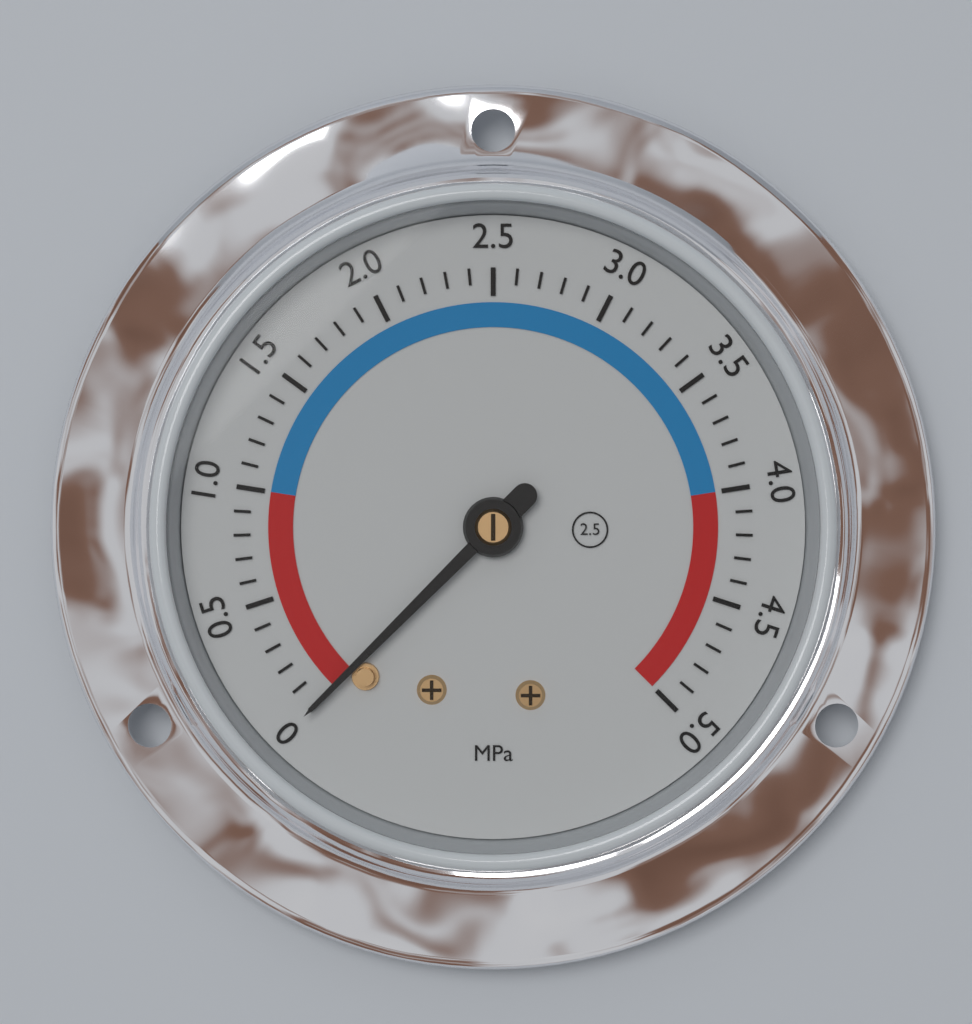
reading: 0.0 MPa
